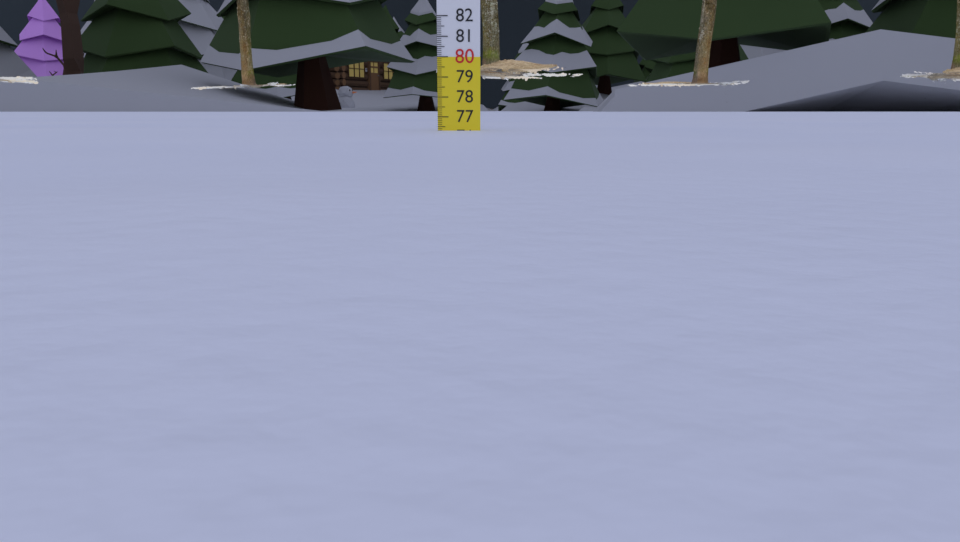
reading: 76.3 cm
